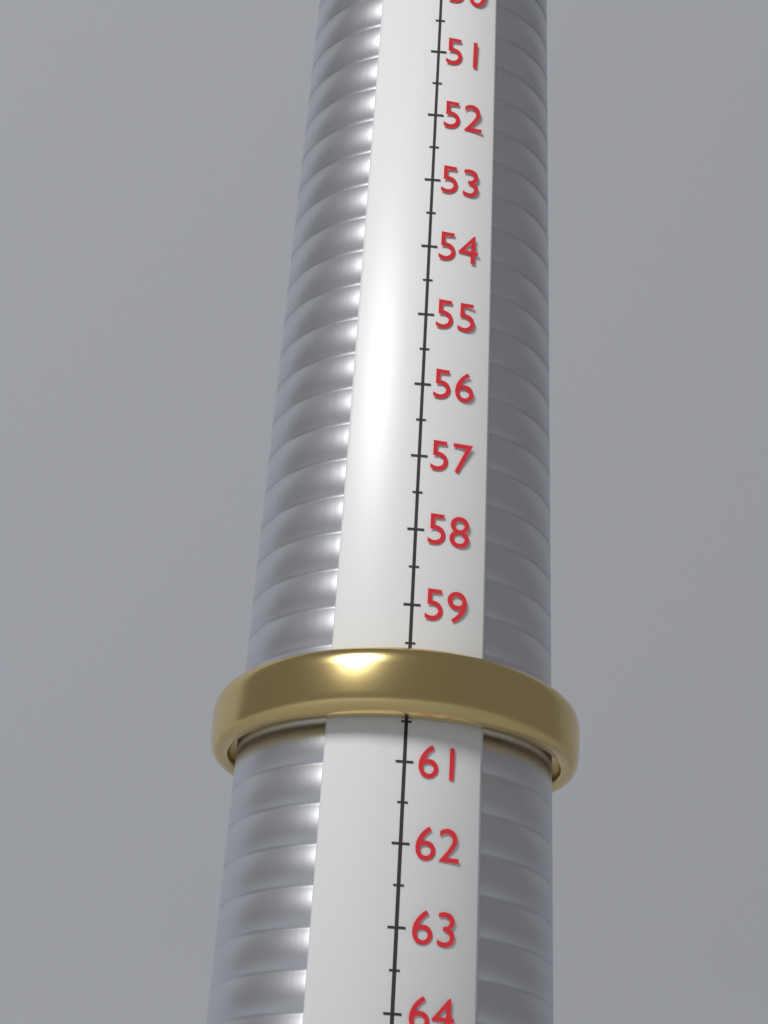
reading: 60.5 (no unit)
